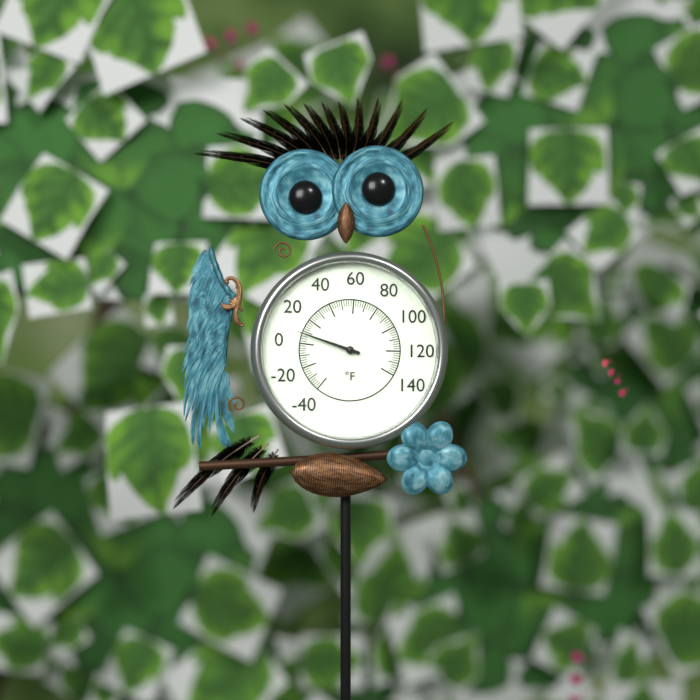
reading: 8 °F
